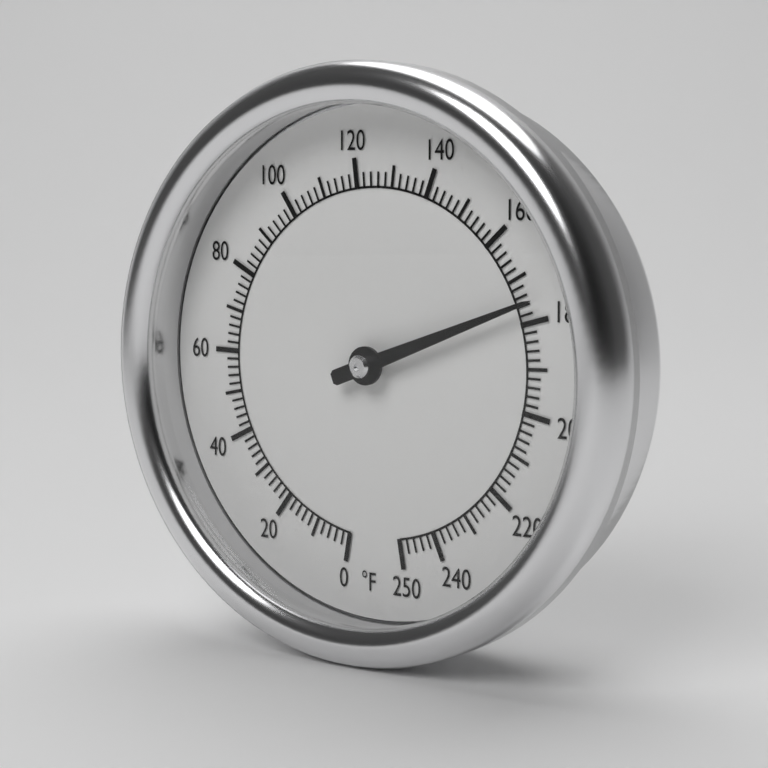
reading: 176 °F
